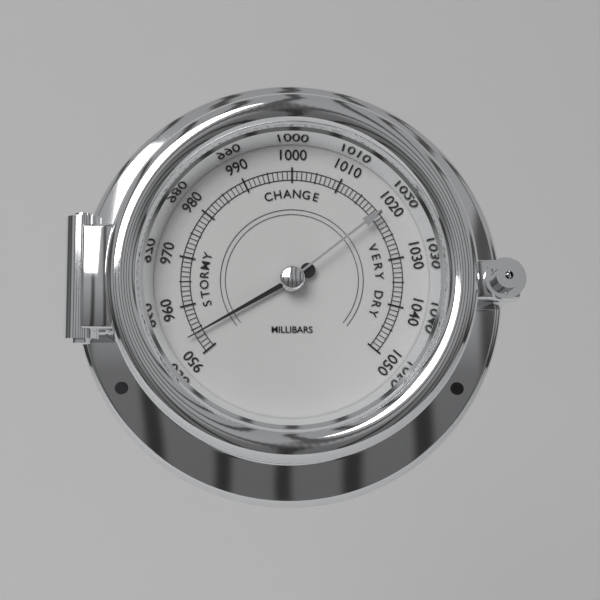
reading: 954 mbar
